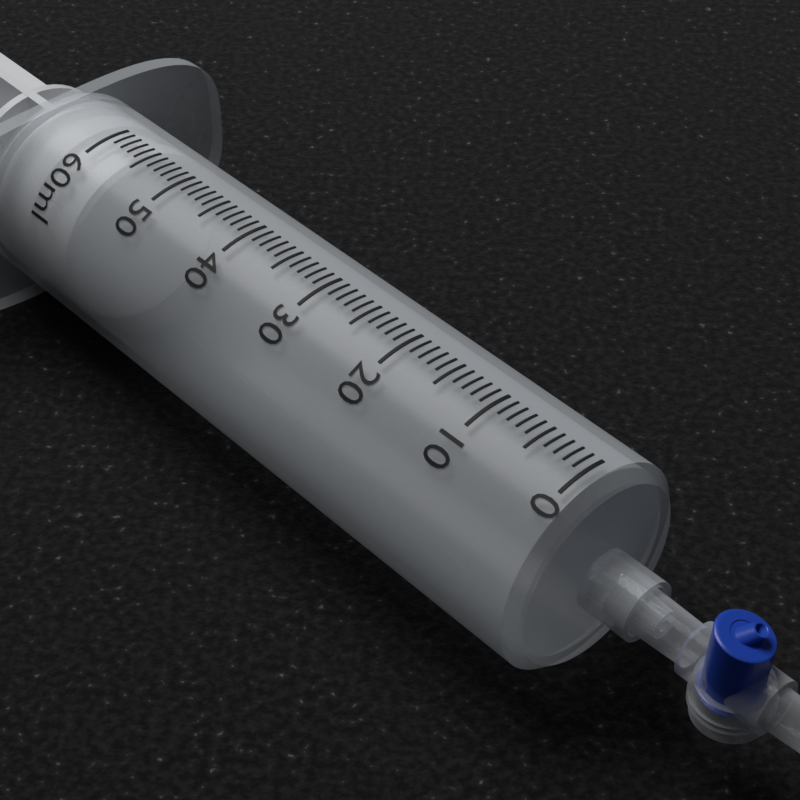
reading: 56 ml
